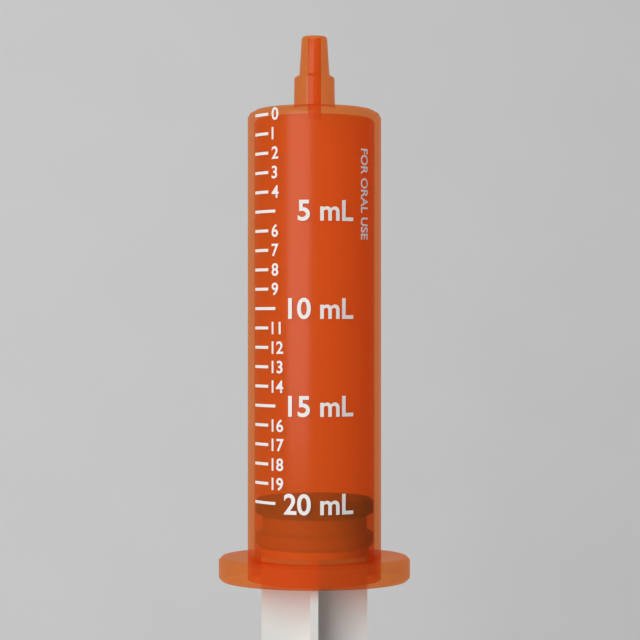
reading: 20 mL
